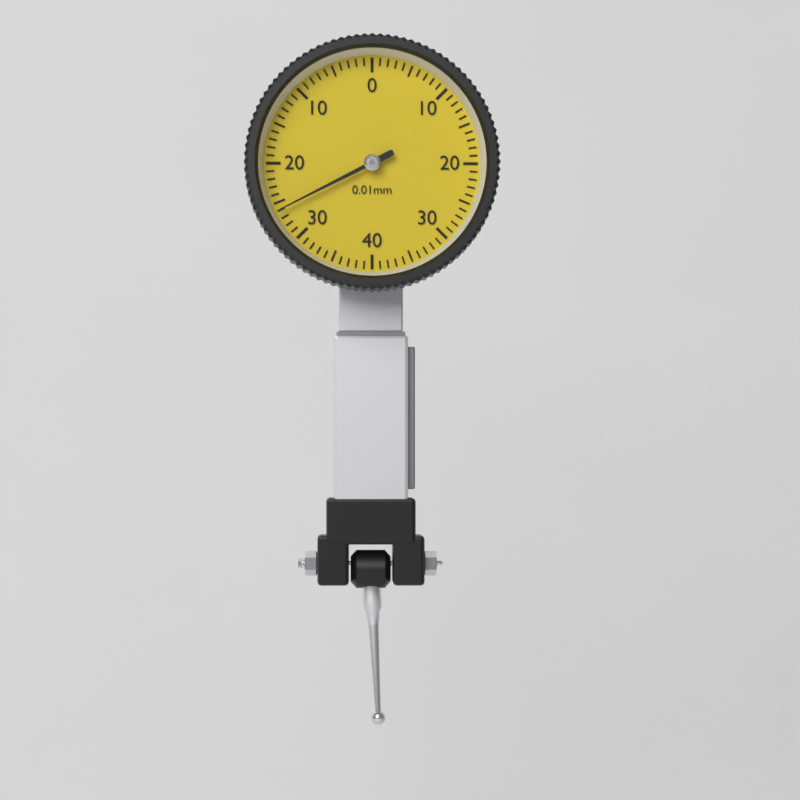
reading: 0.26 mm
